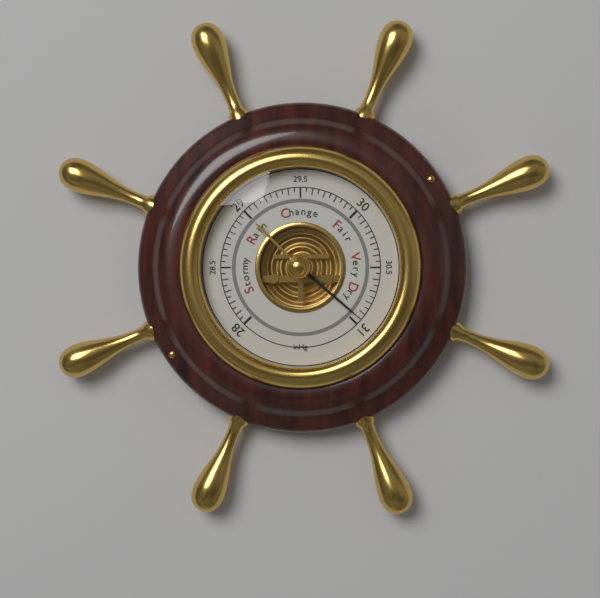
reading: 30.95 inHg
